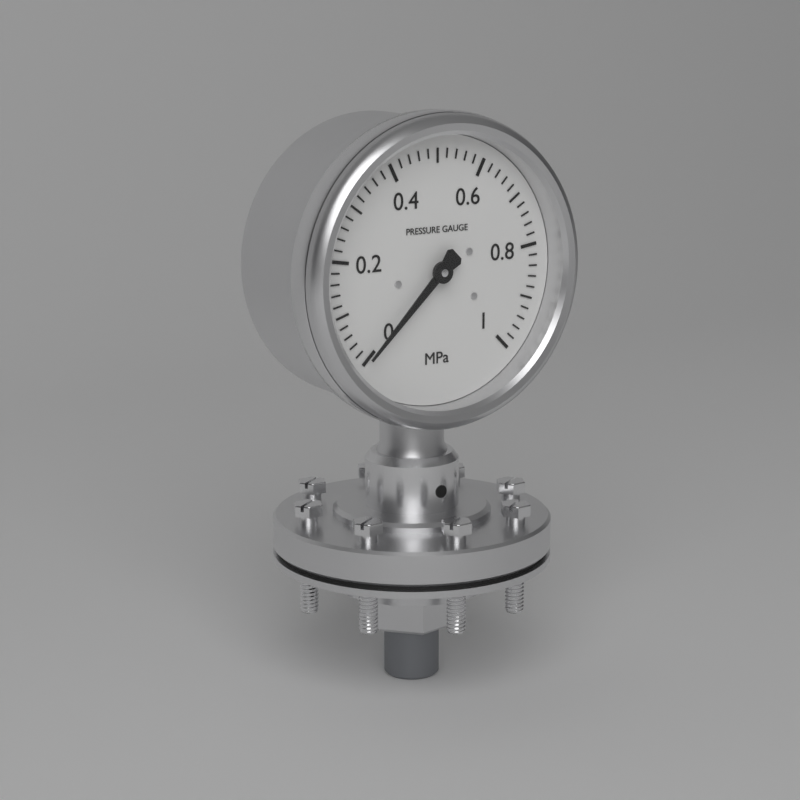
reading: 0.00 MPa
